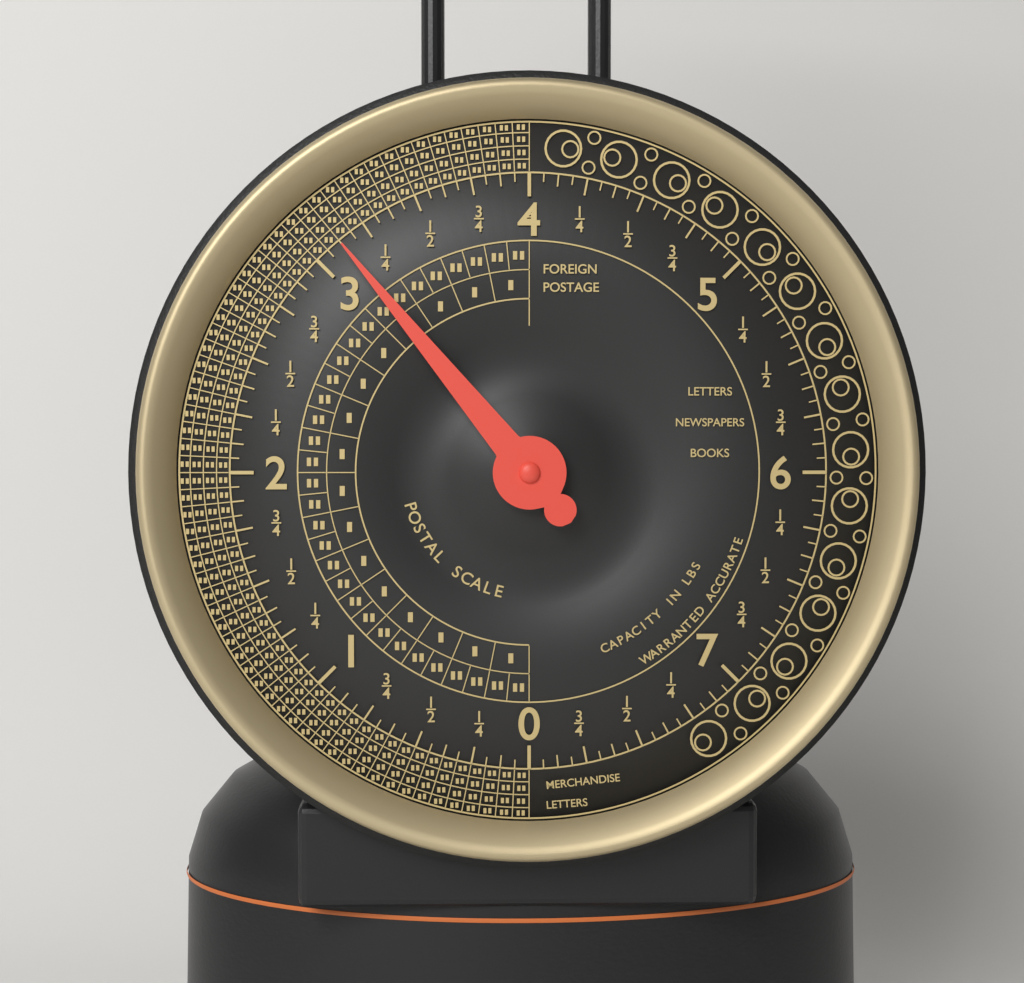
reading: 3.1250 lbs
